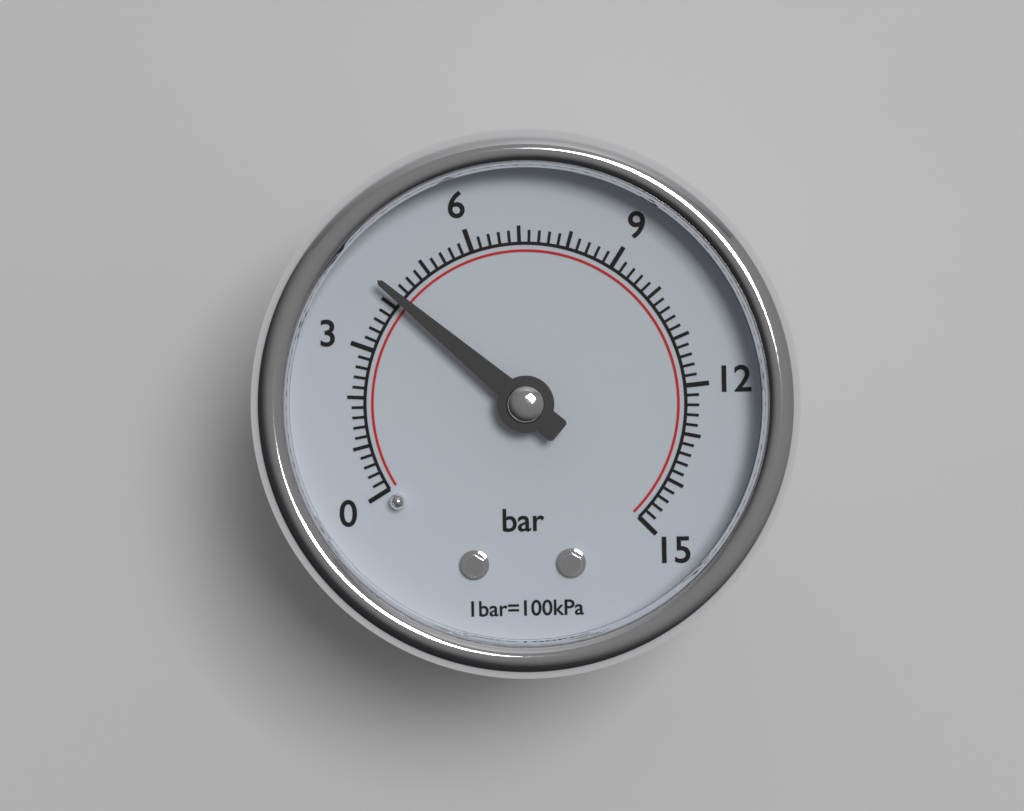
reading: 4.2 bar
